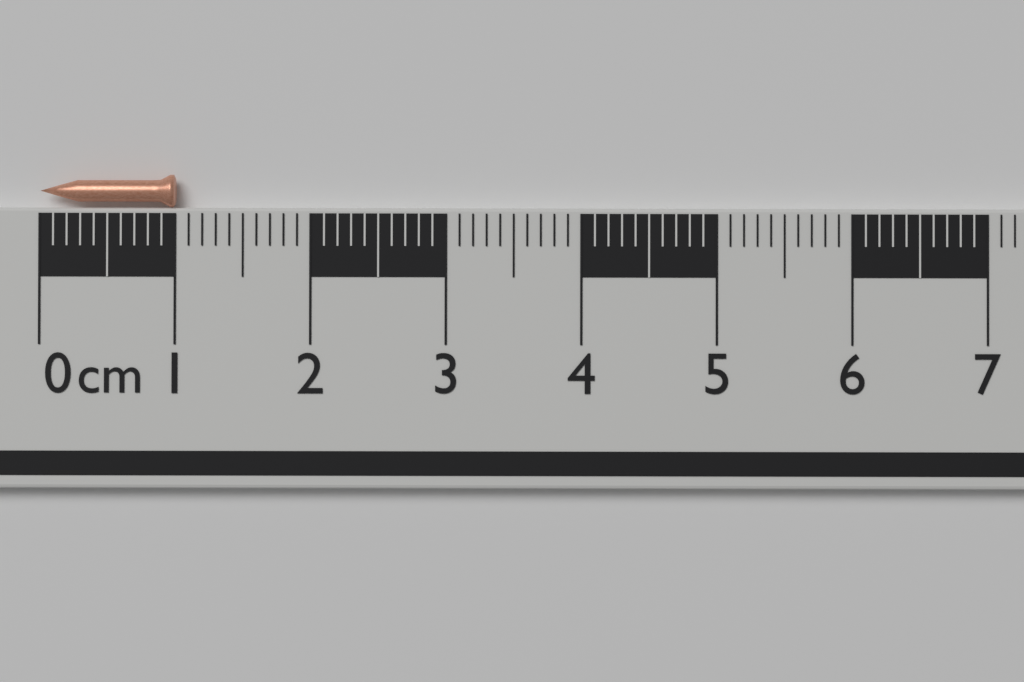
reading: 1.0 cm
